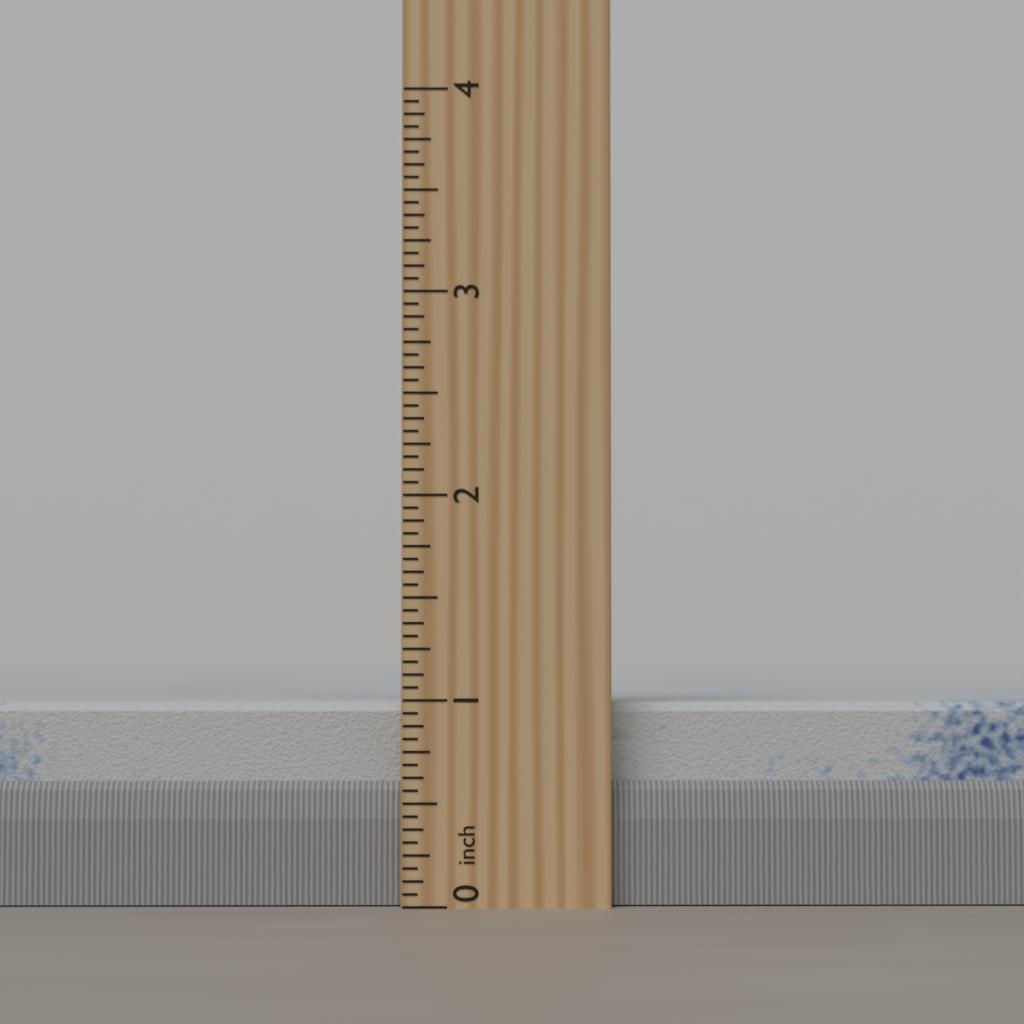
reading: 1.0000 inch
